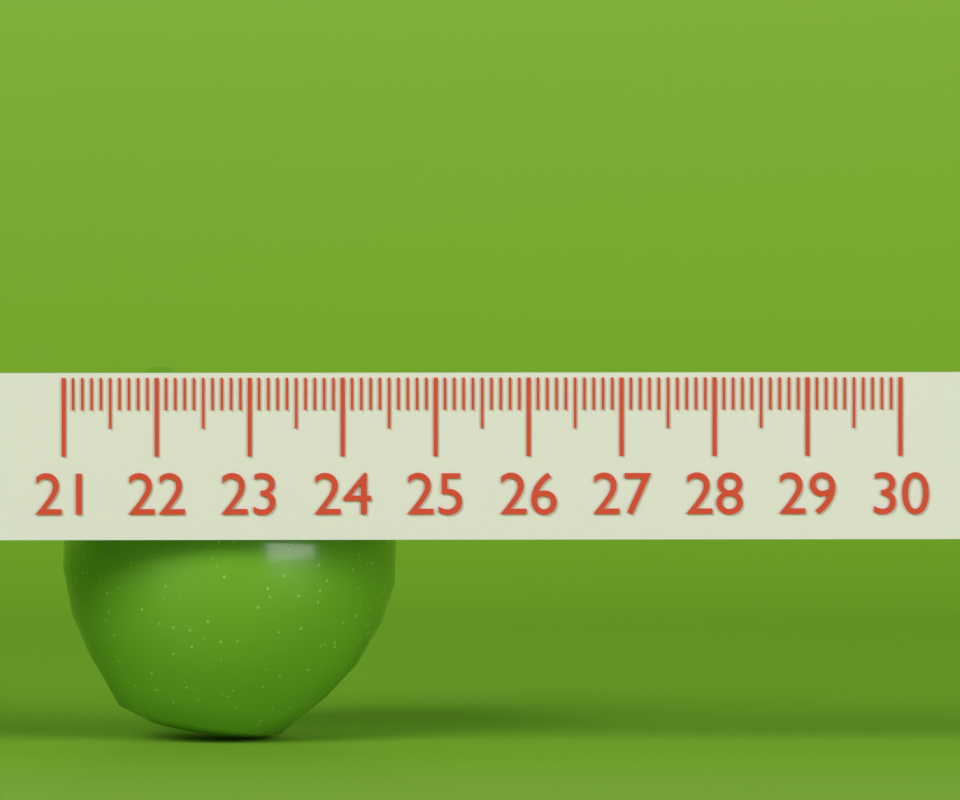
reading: 24.6 (no unit)
